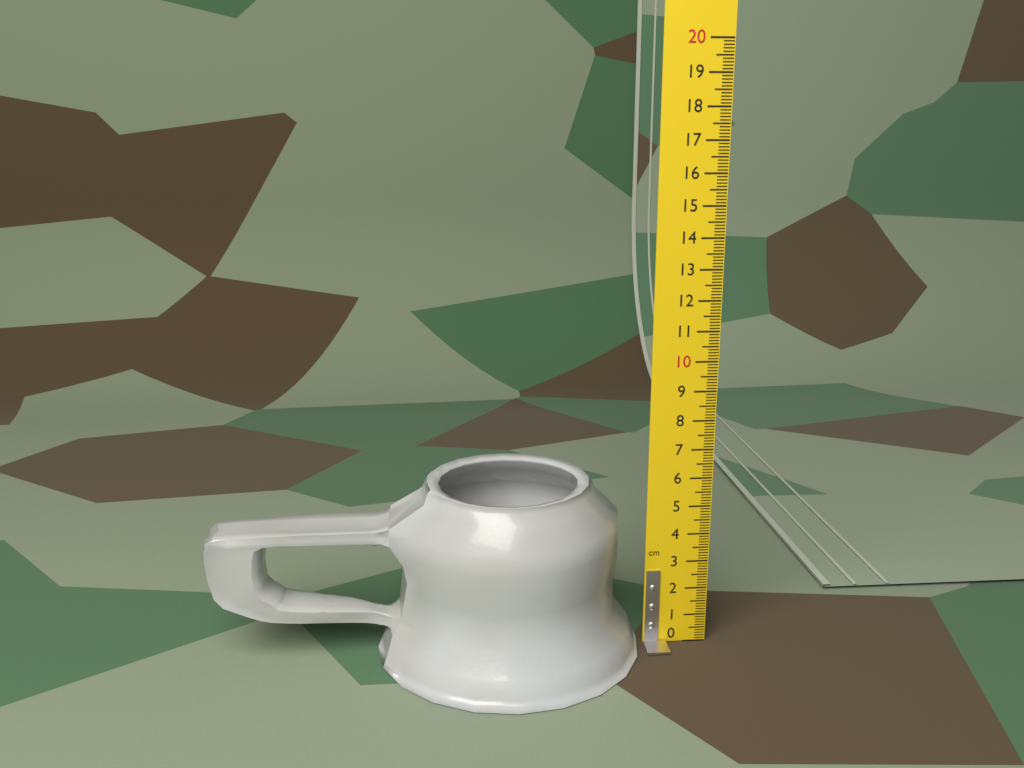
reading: 6.0 cm
